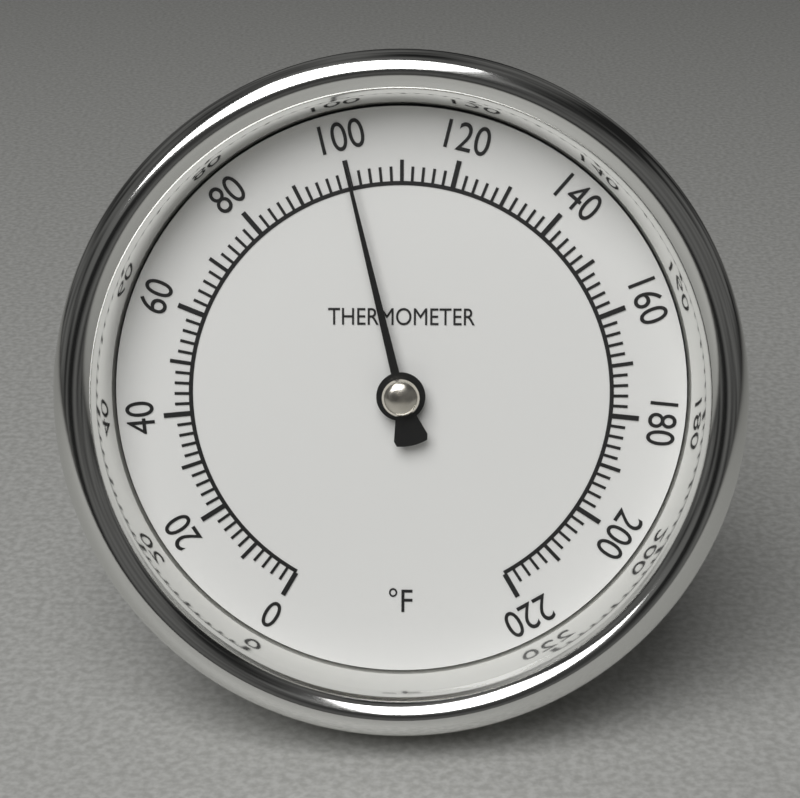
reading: 100 °F
